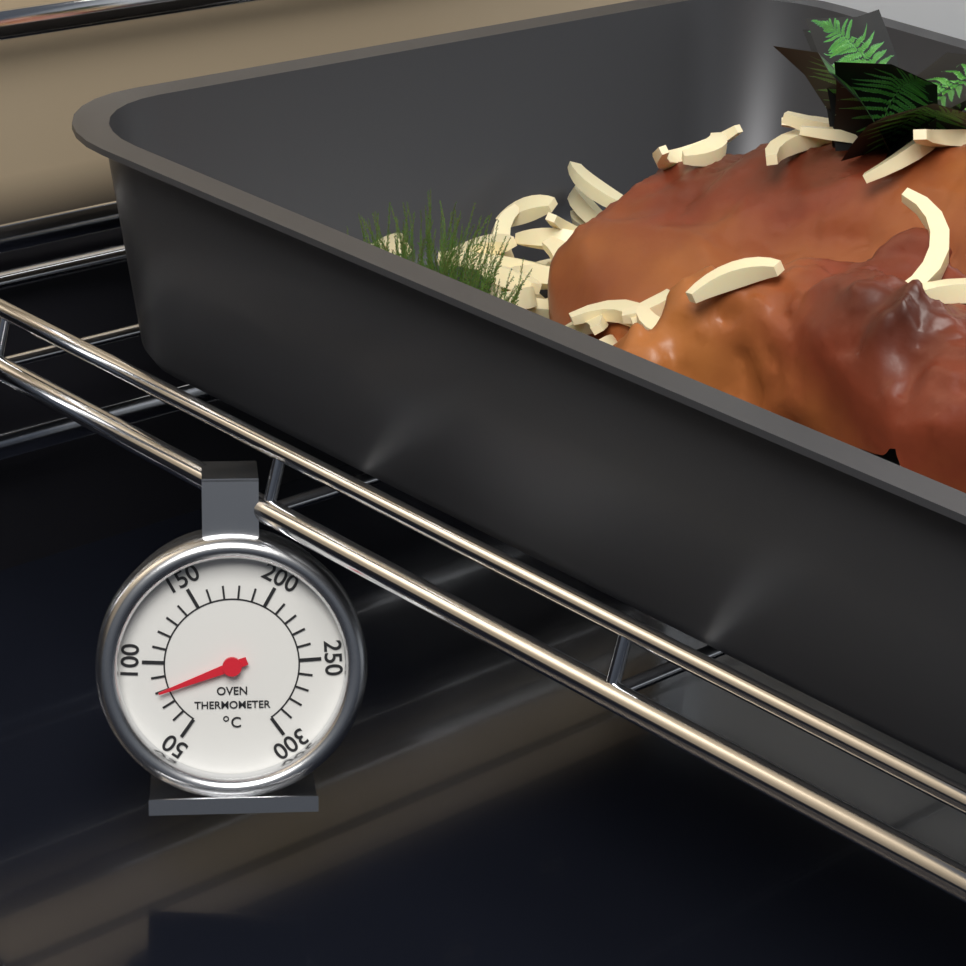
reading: 80 °C
